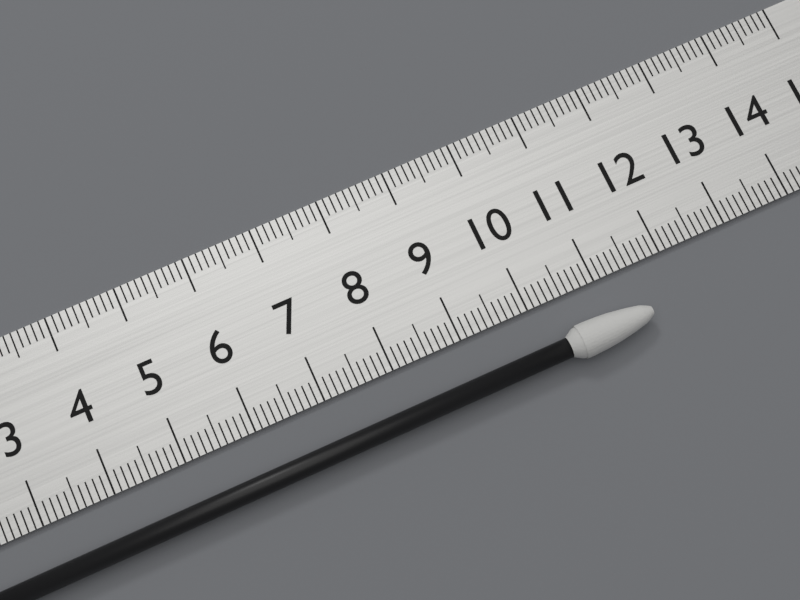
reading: 11.5 cm
